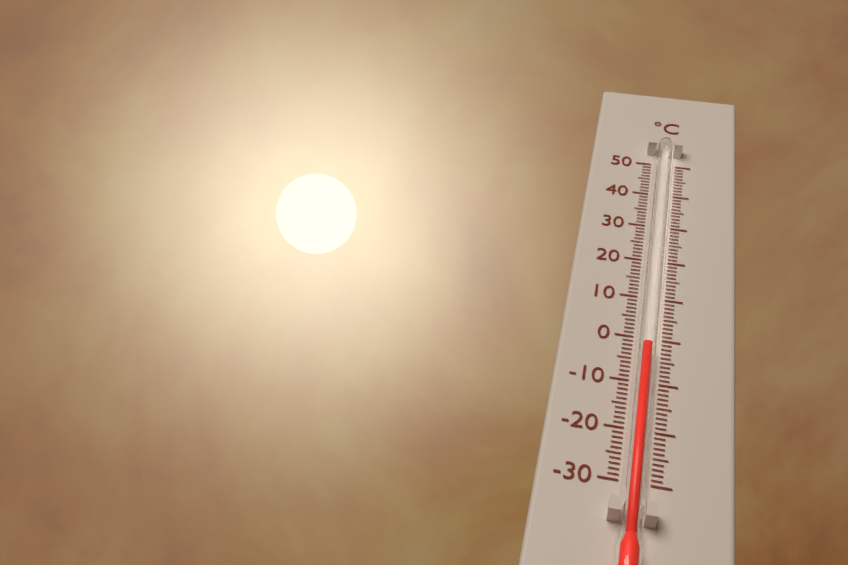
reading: -3 °C
